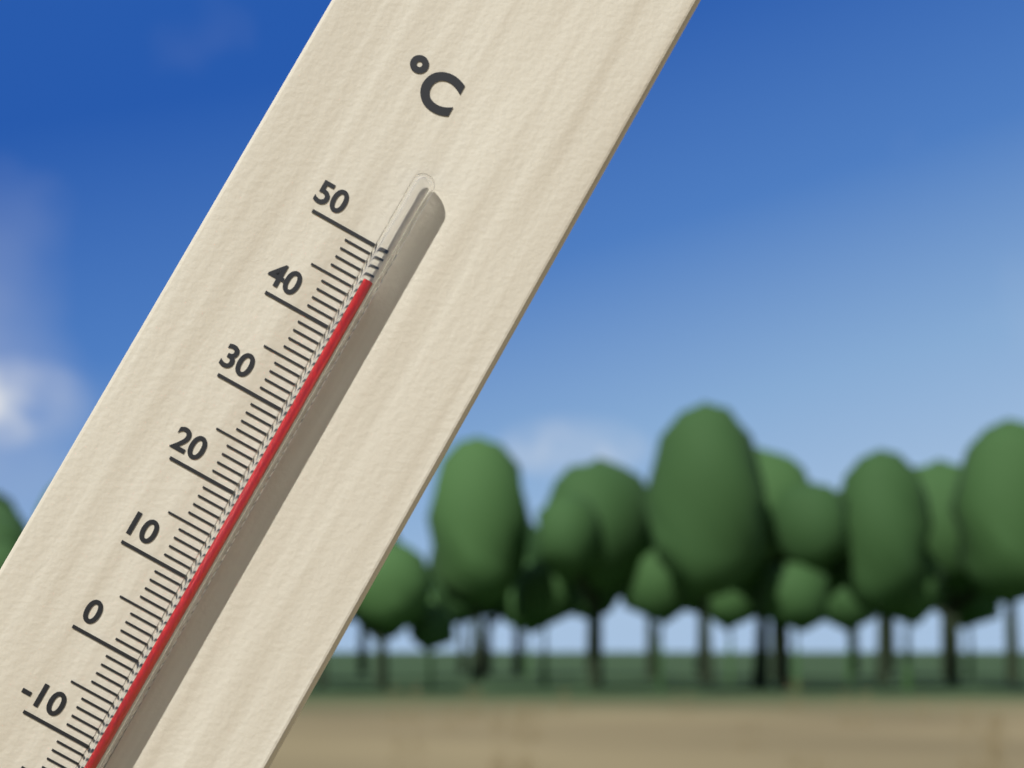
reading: 46 °C
